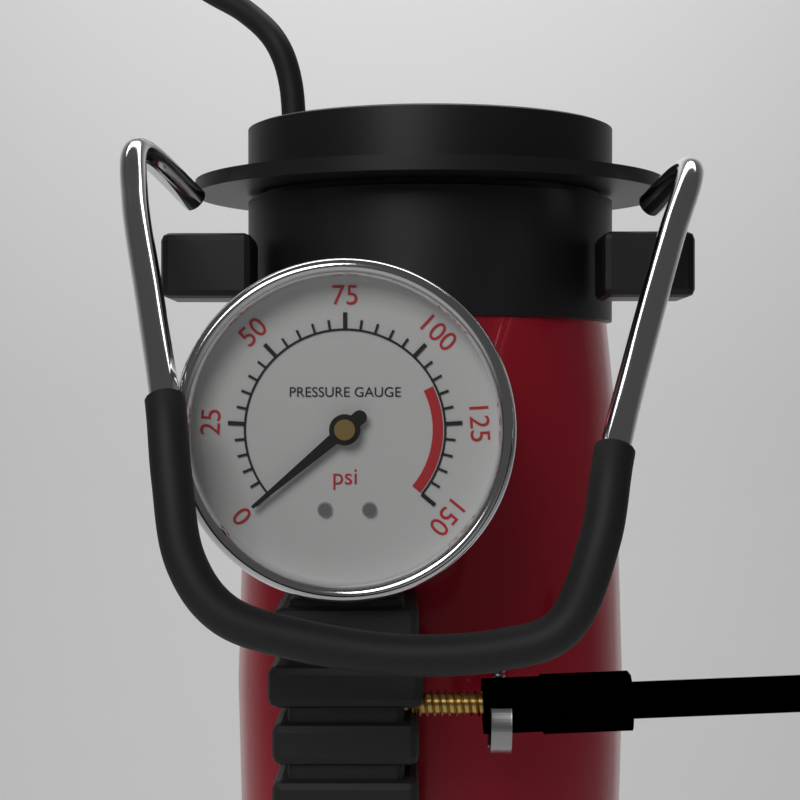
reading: 0 psi
